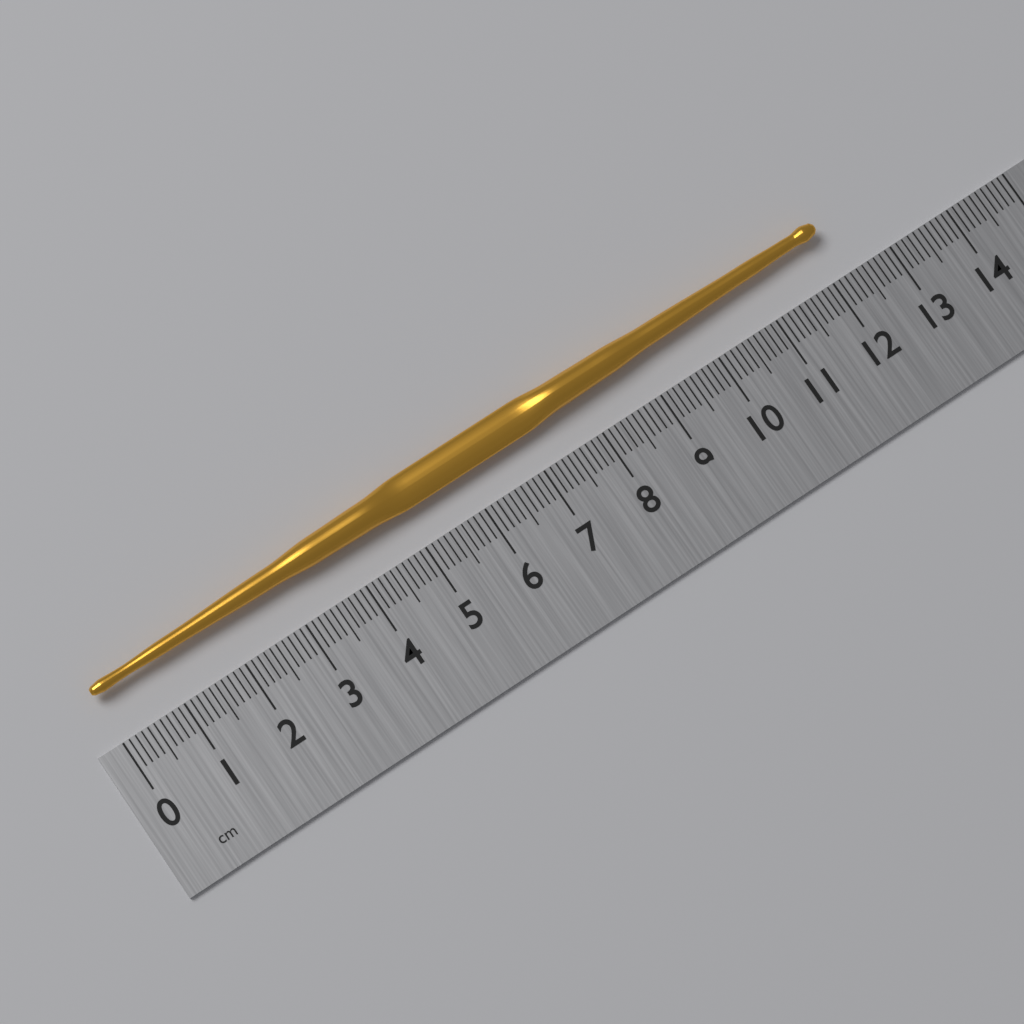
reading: 12.2 cm
